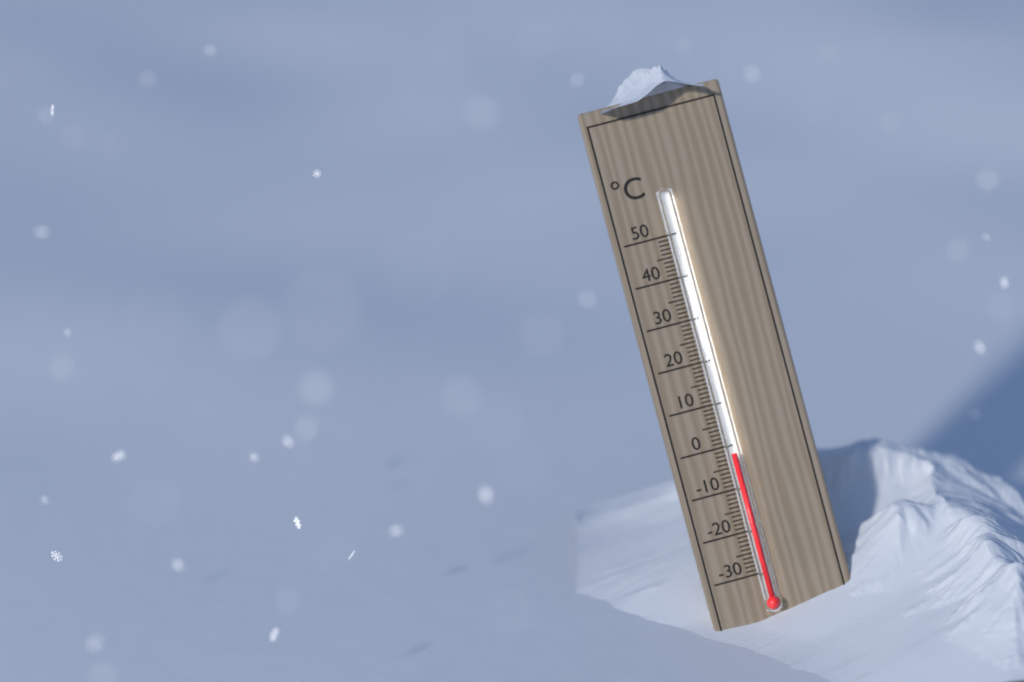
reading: -2 °C
